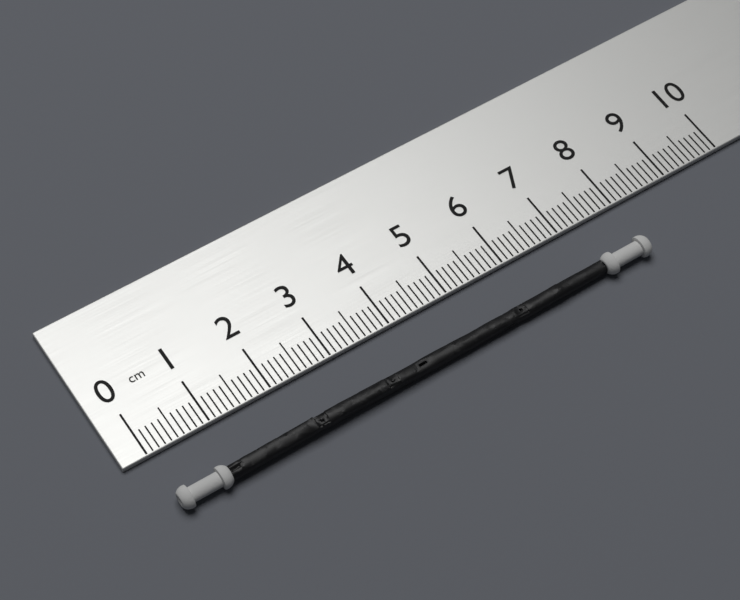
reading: 8.0 cm
